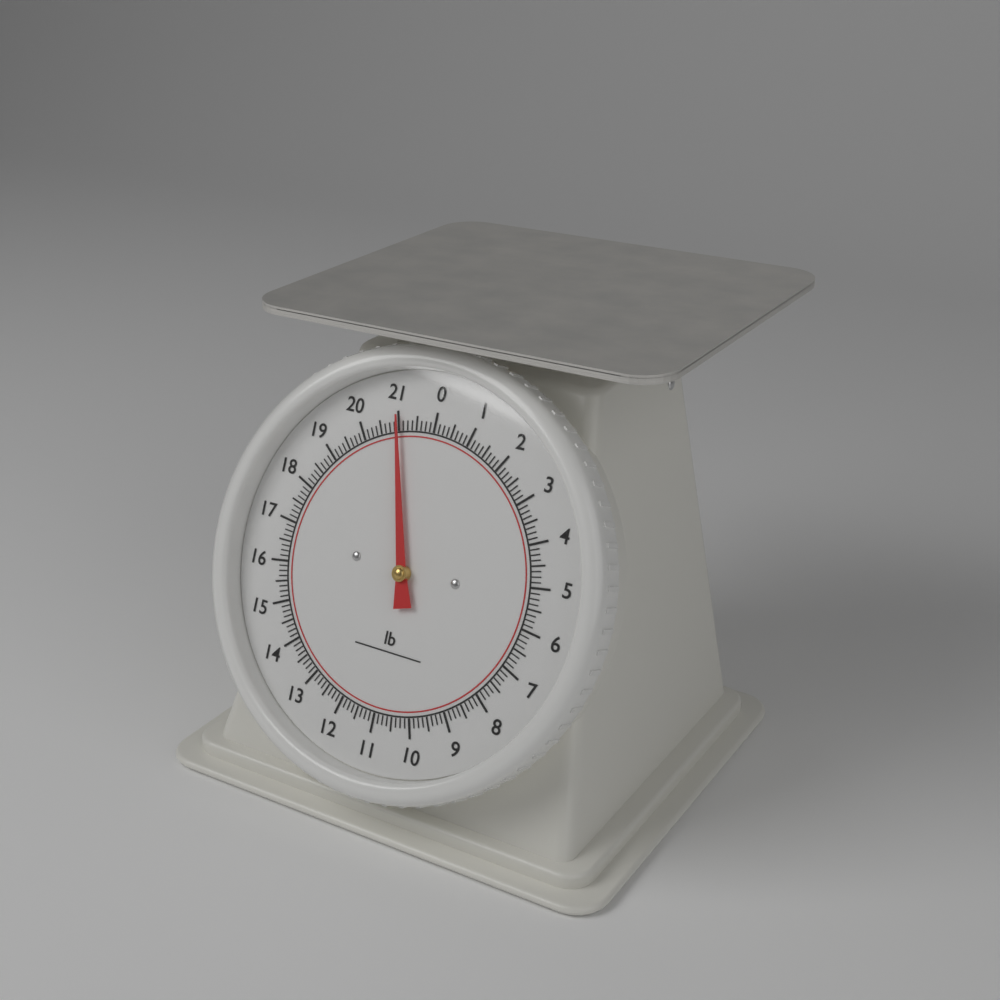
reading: 21.000 lb
